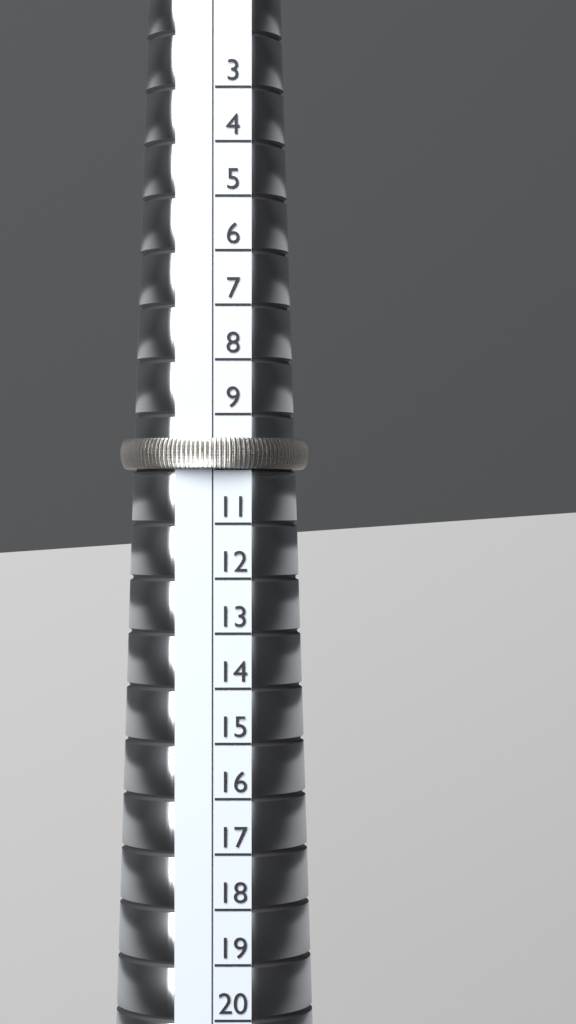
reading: 10 (no unit)
